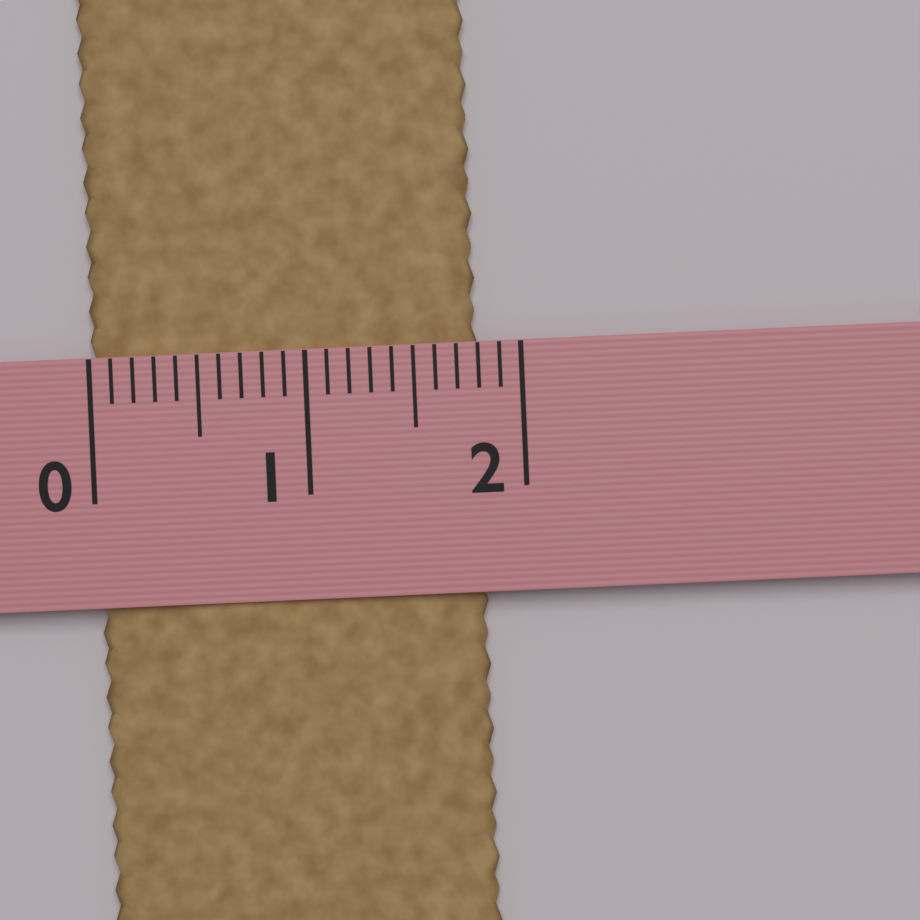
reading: 1.8 (no unit)
